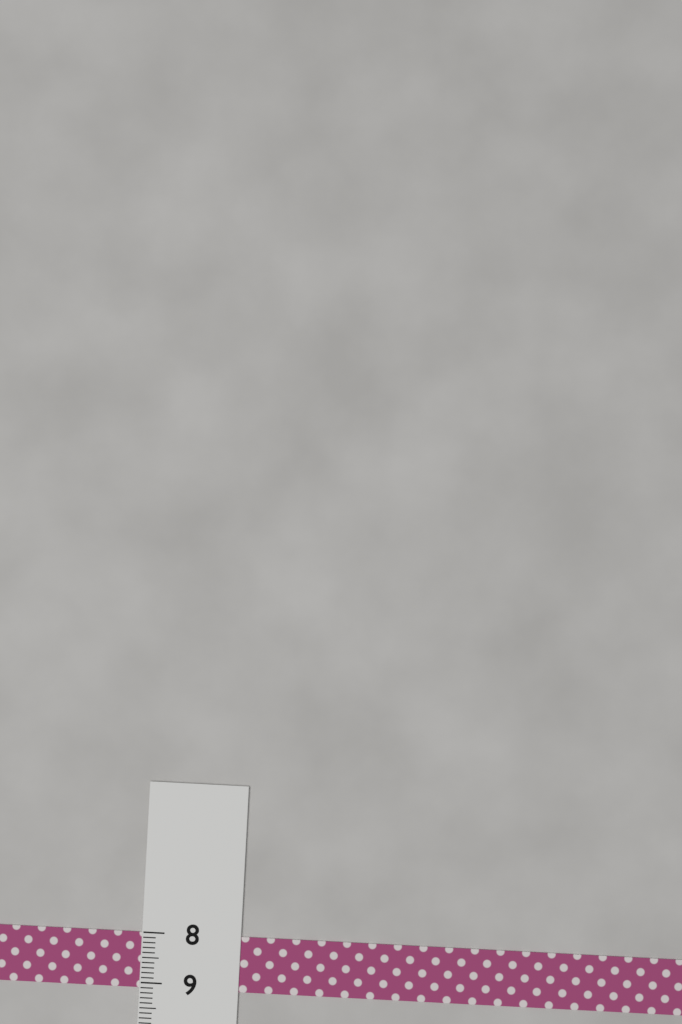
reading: 9.1 (no unit)
